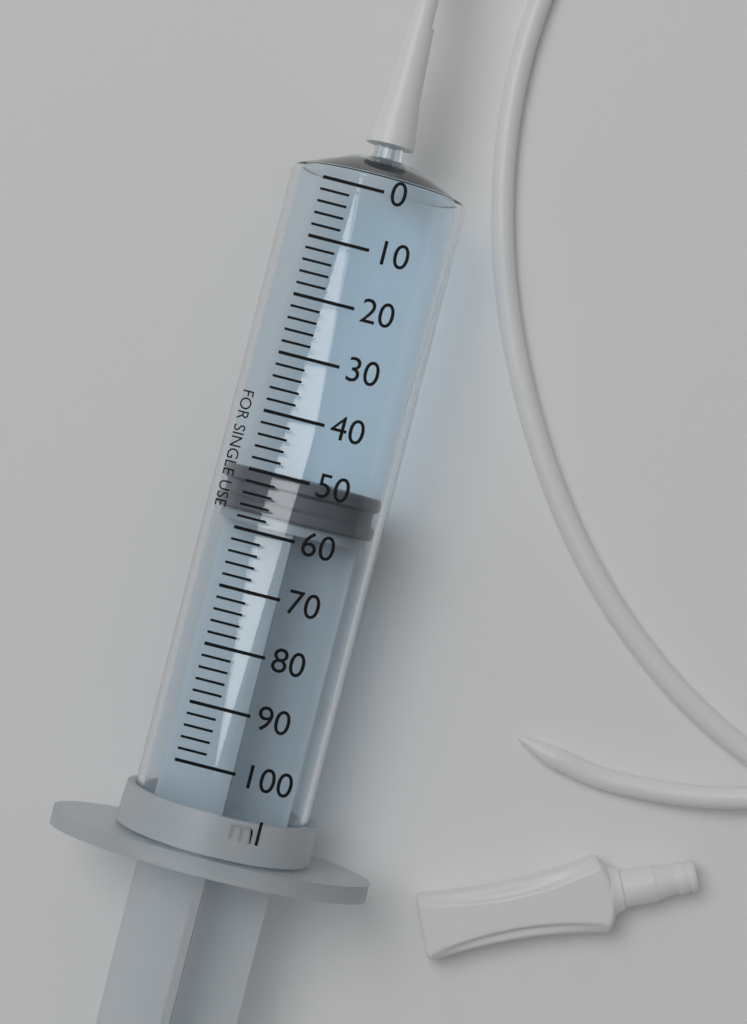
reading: 50 ml
